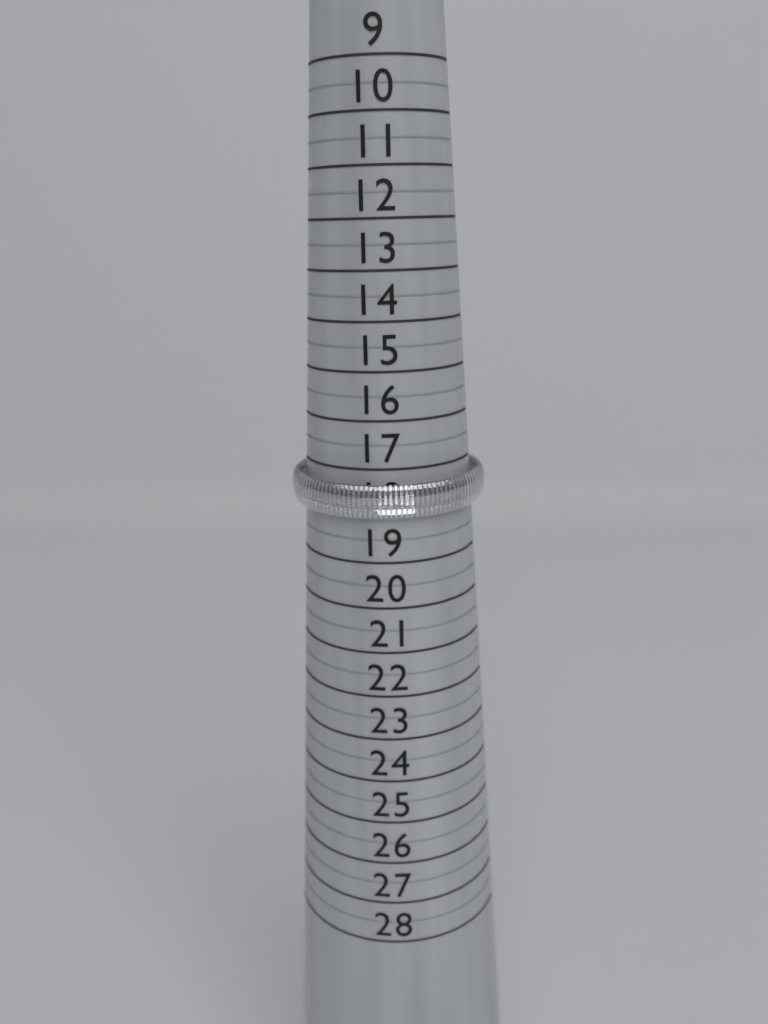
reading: 18.0 (no unit)
